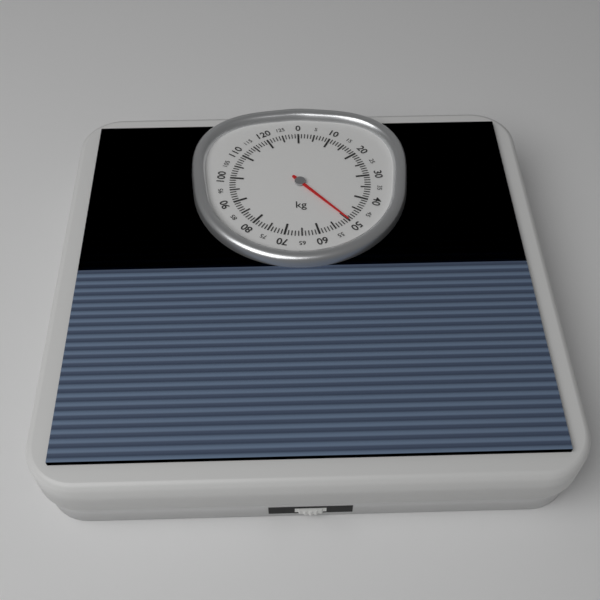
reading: 50 kg
